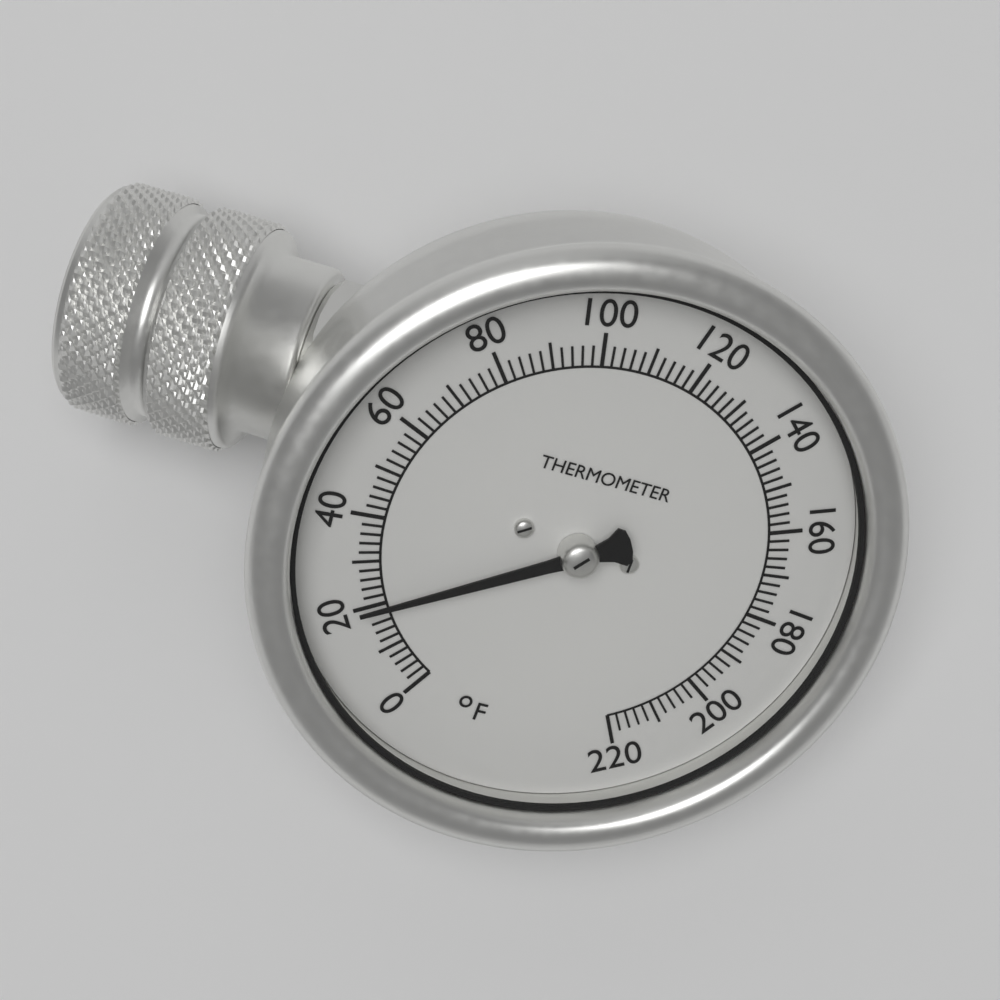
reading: 20 °F
